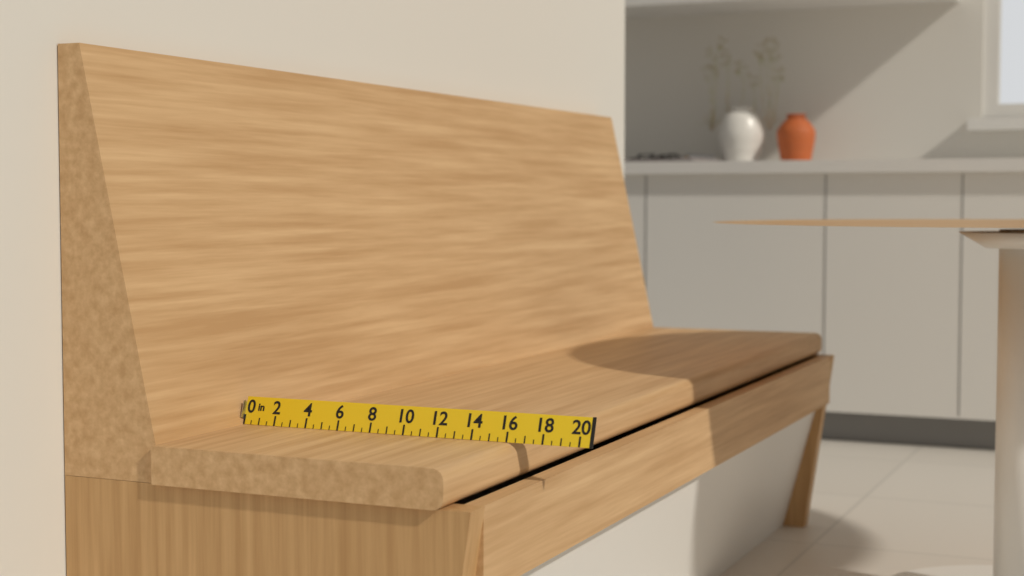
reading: 16.5 in
